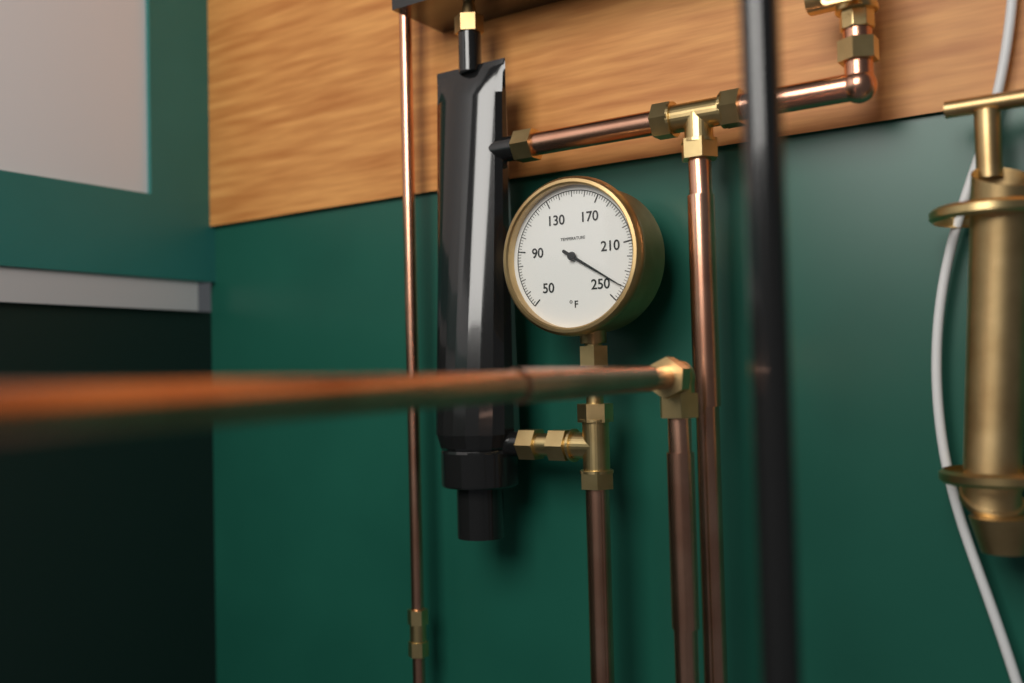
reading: 240 °F
